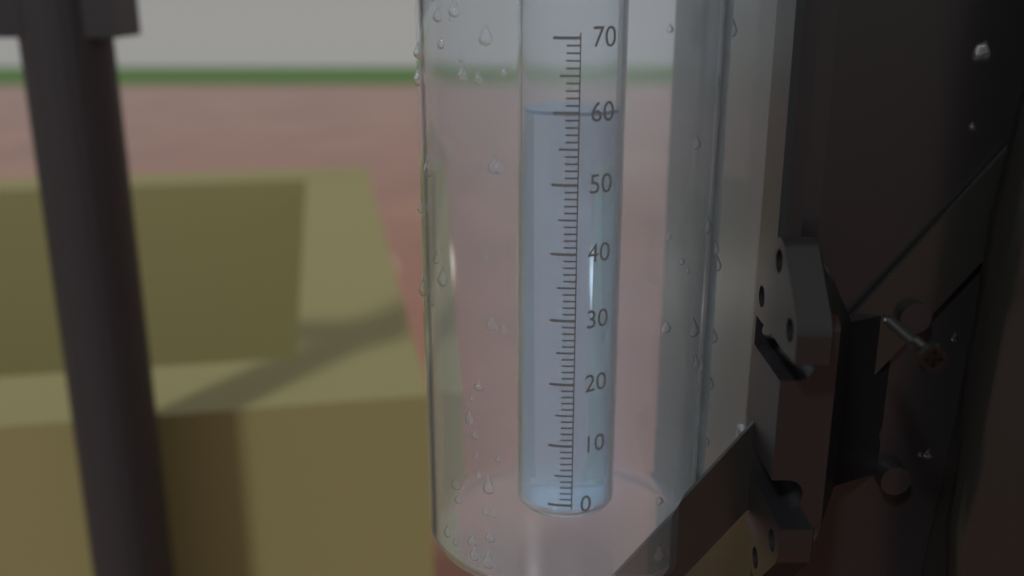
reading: 60 (no unit)
